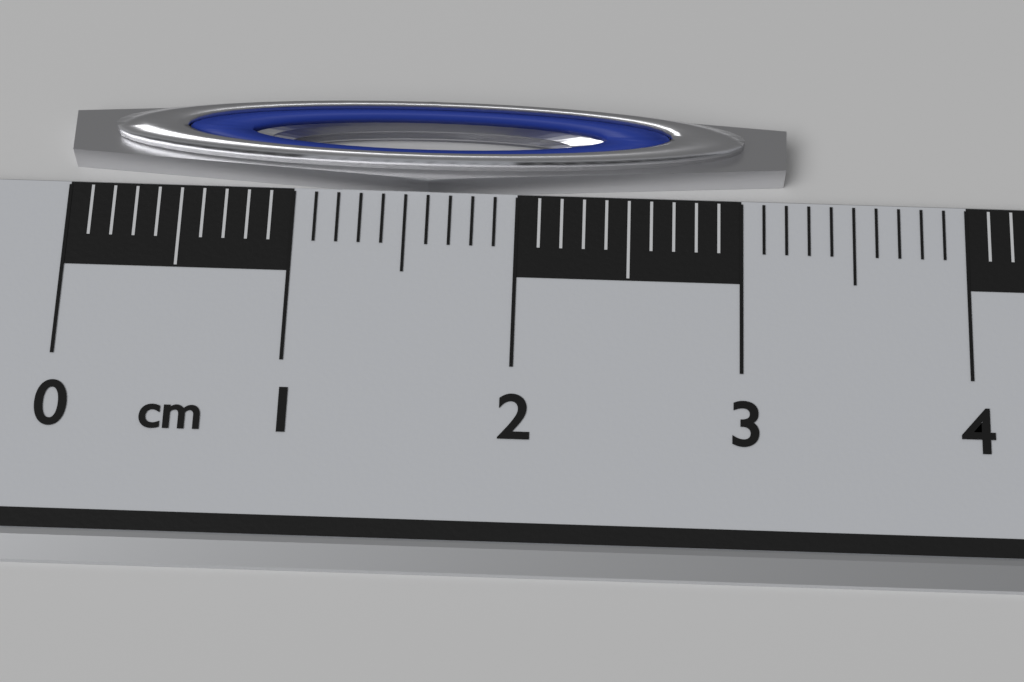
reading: 3.2 cm
